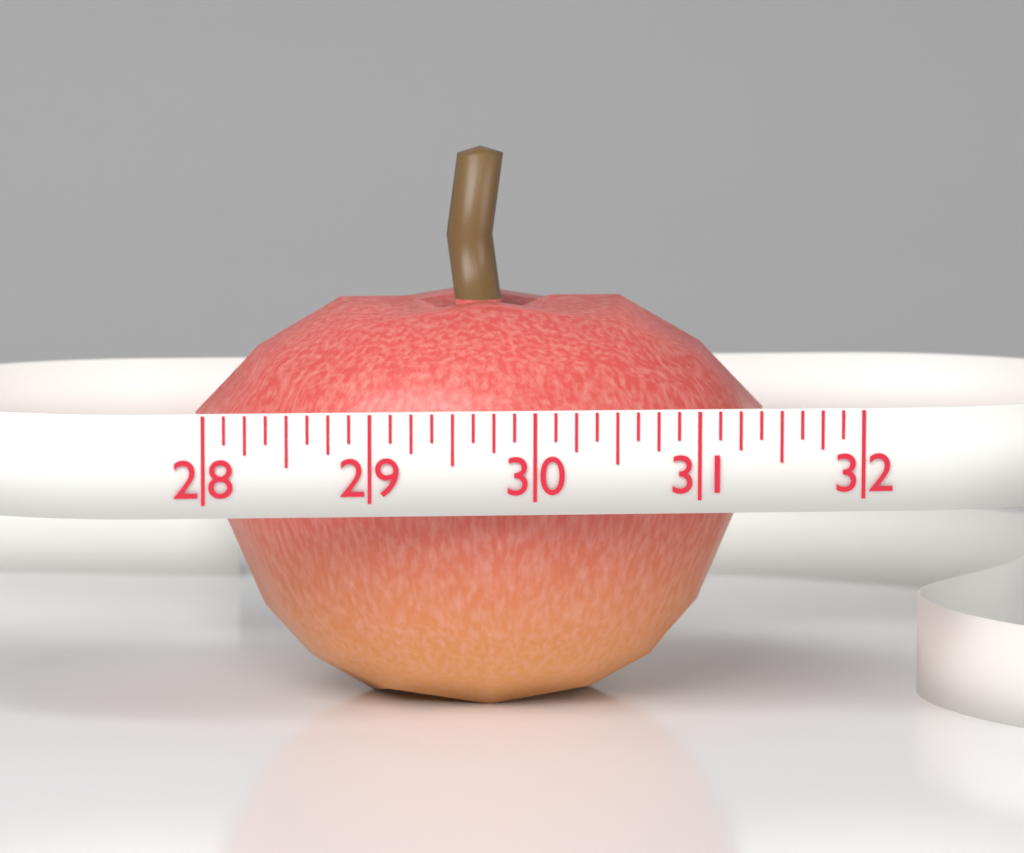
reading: 31.625 (no unit)
